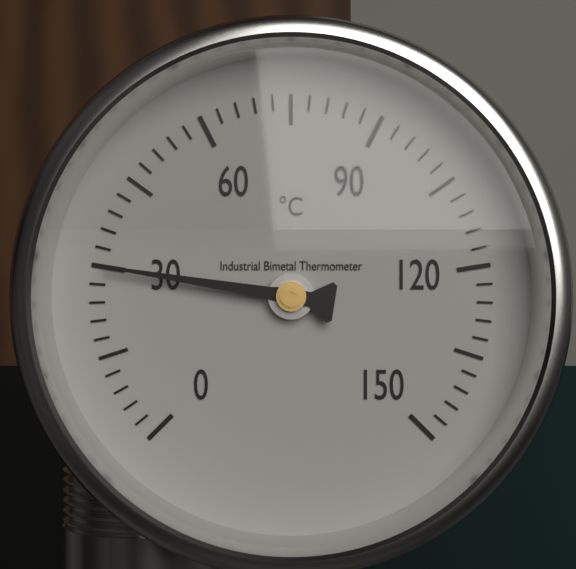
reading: 30 °C
